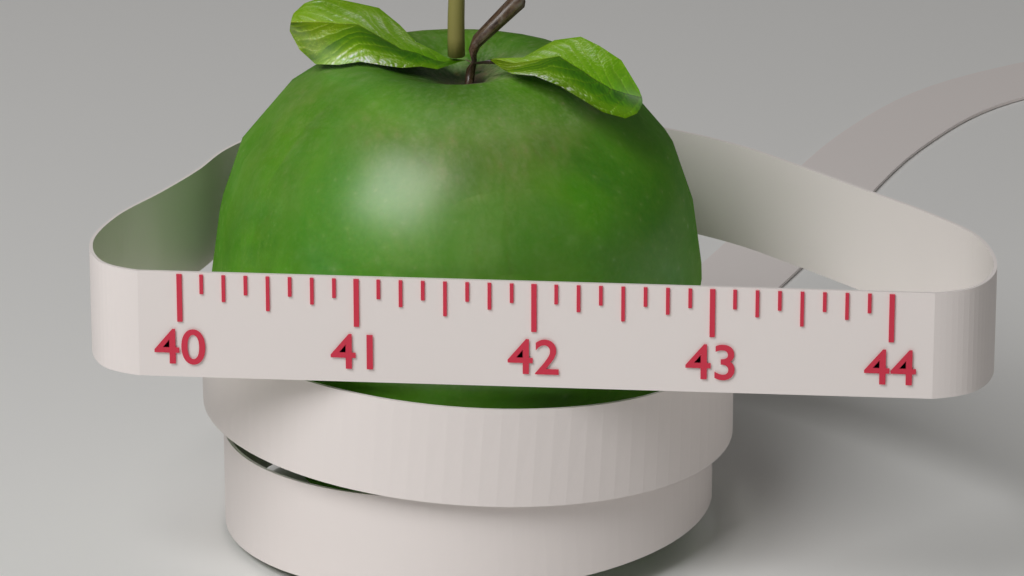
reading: 42.875 (no unit)
